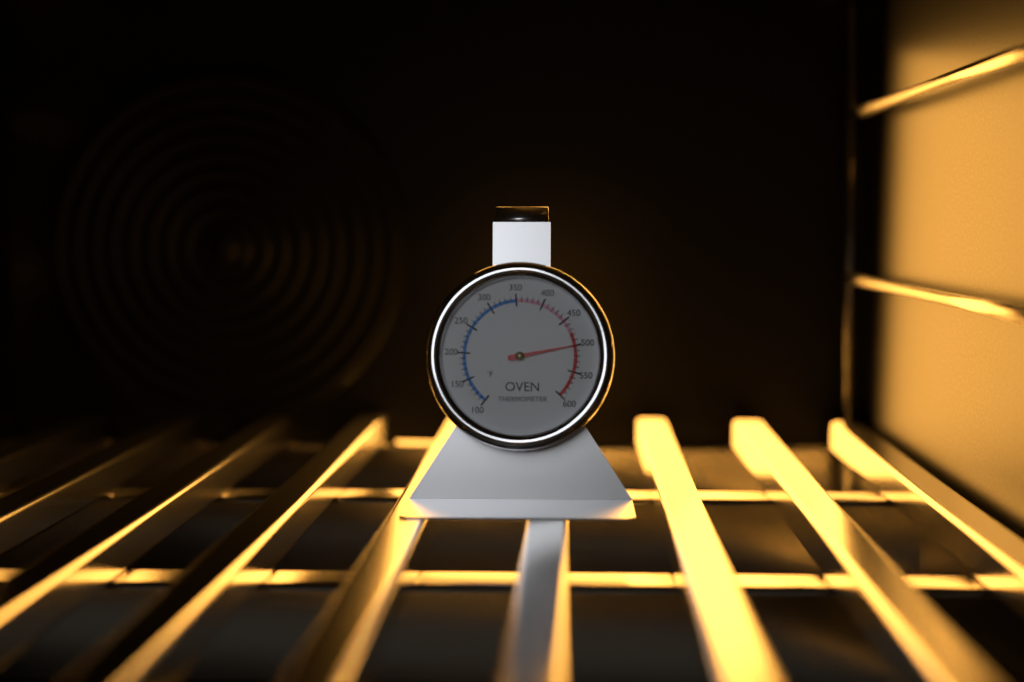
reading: 500 °F
